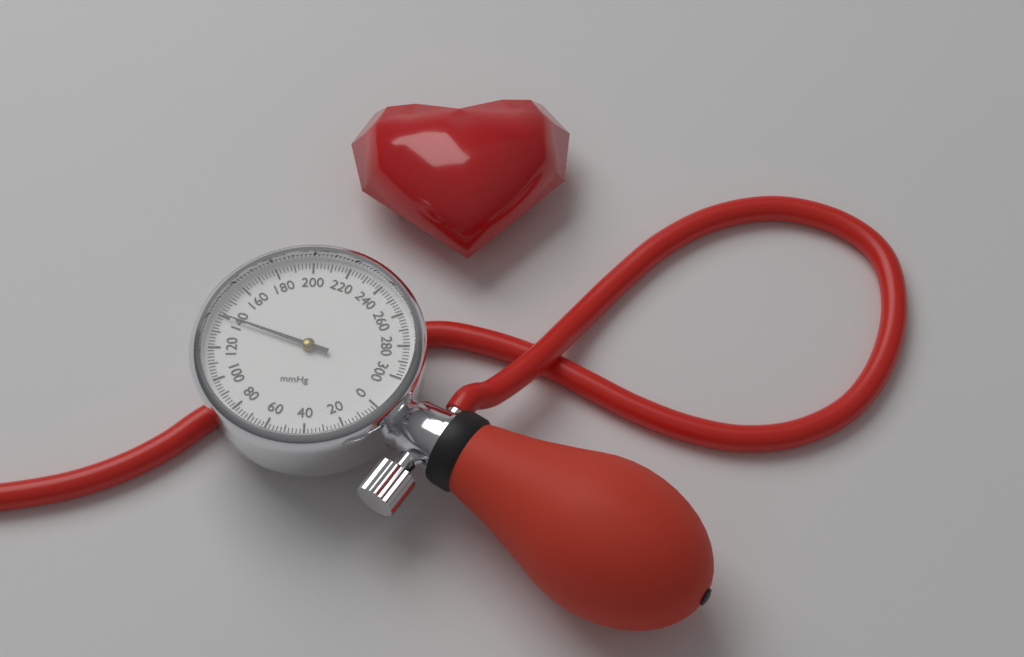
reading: 140 mmHg
